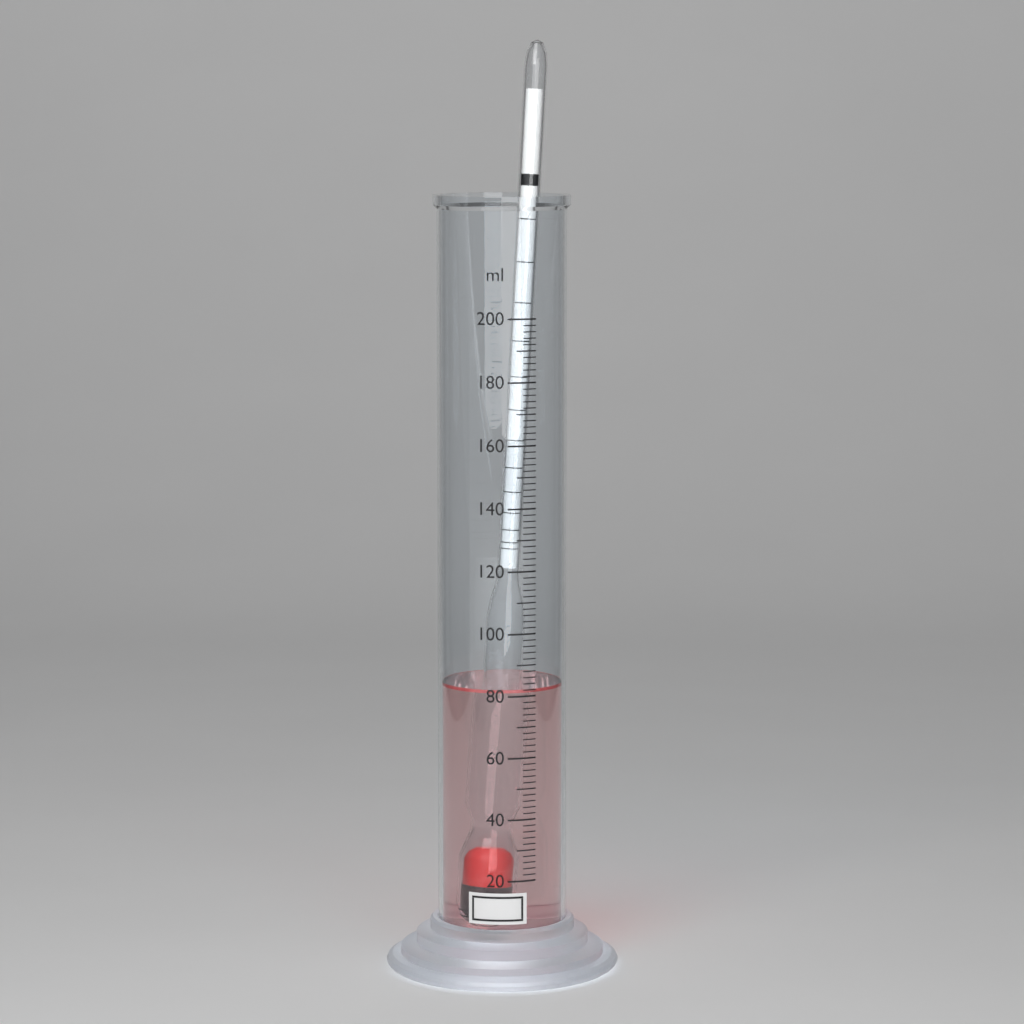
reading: 82 ml
